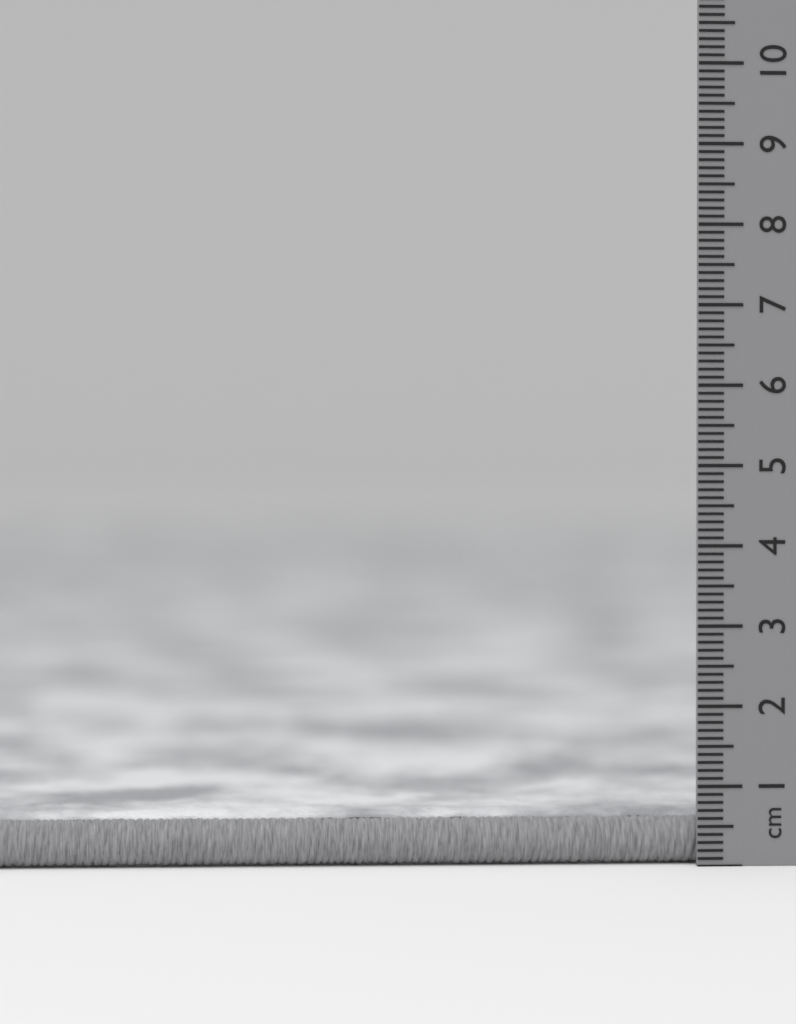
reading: 0.7 cm
